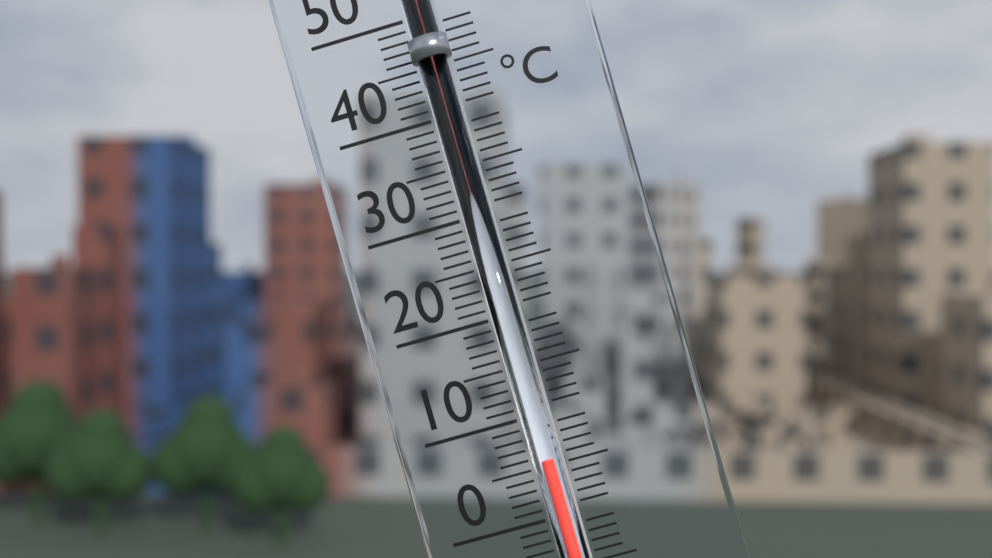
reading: 6 °C
